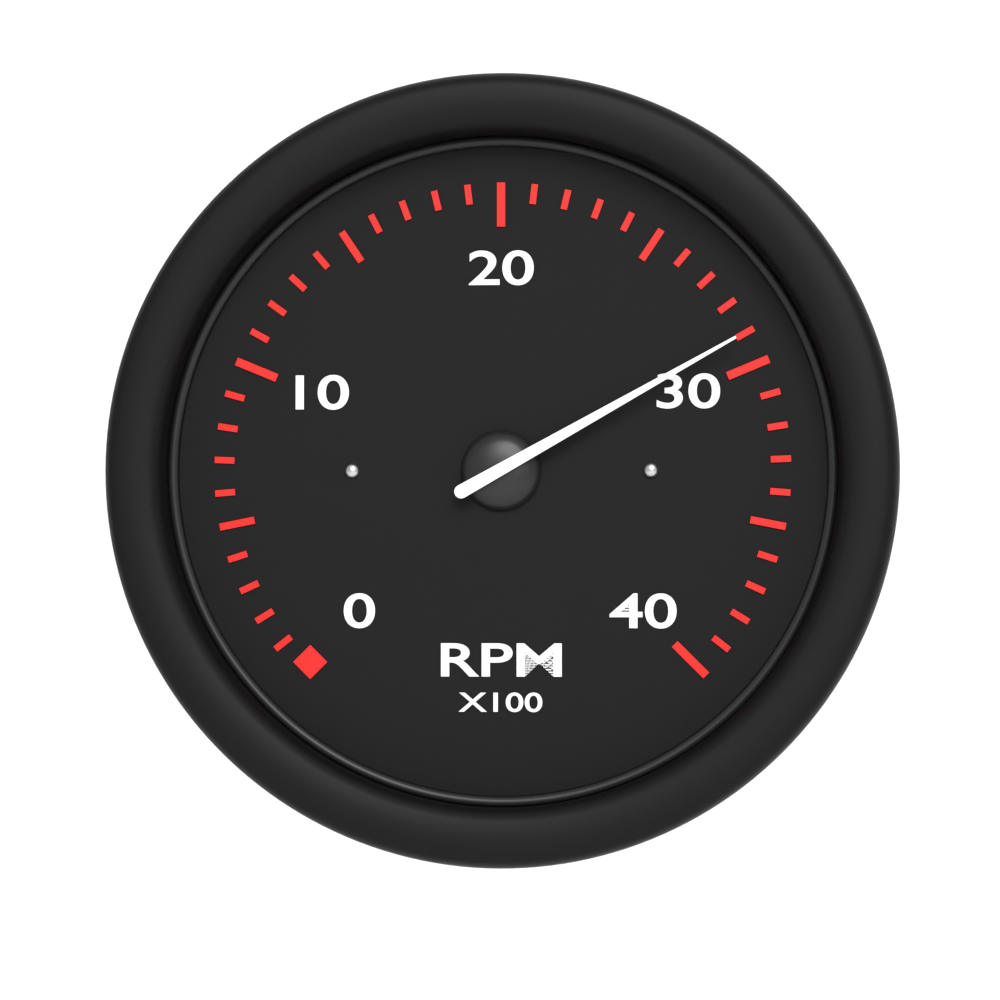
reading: 29 RPM x100
